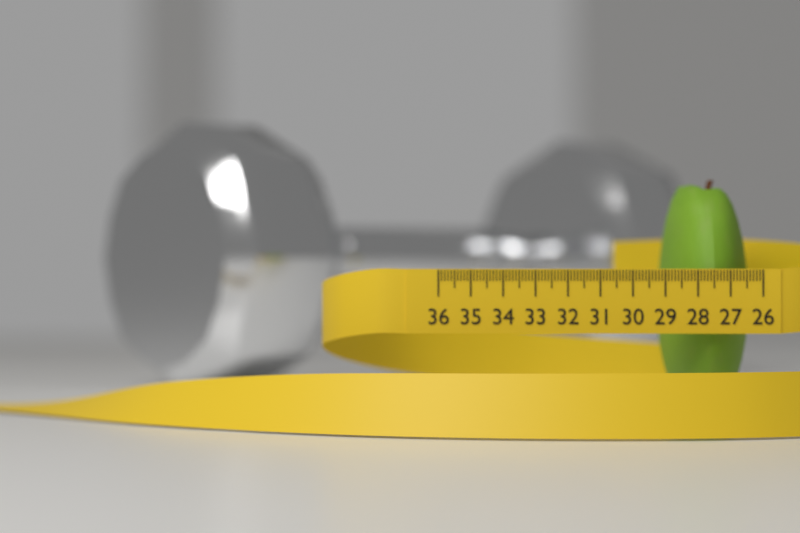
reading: 28.9 (no unit)
